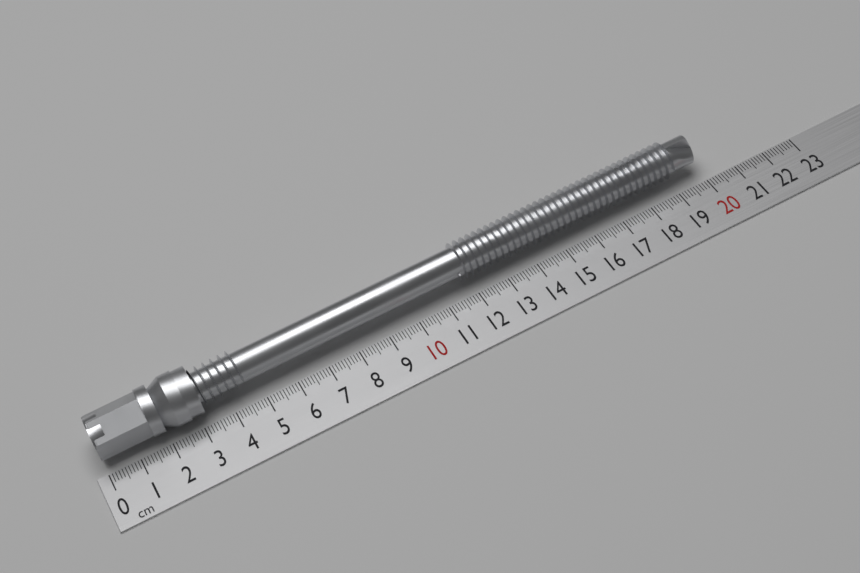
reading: 20.0 cm
